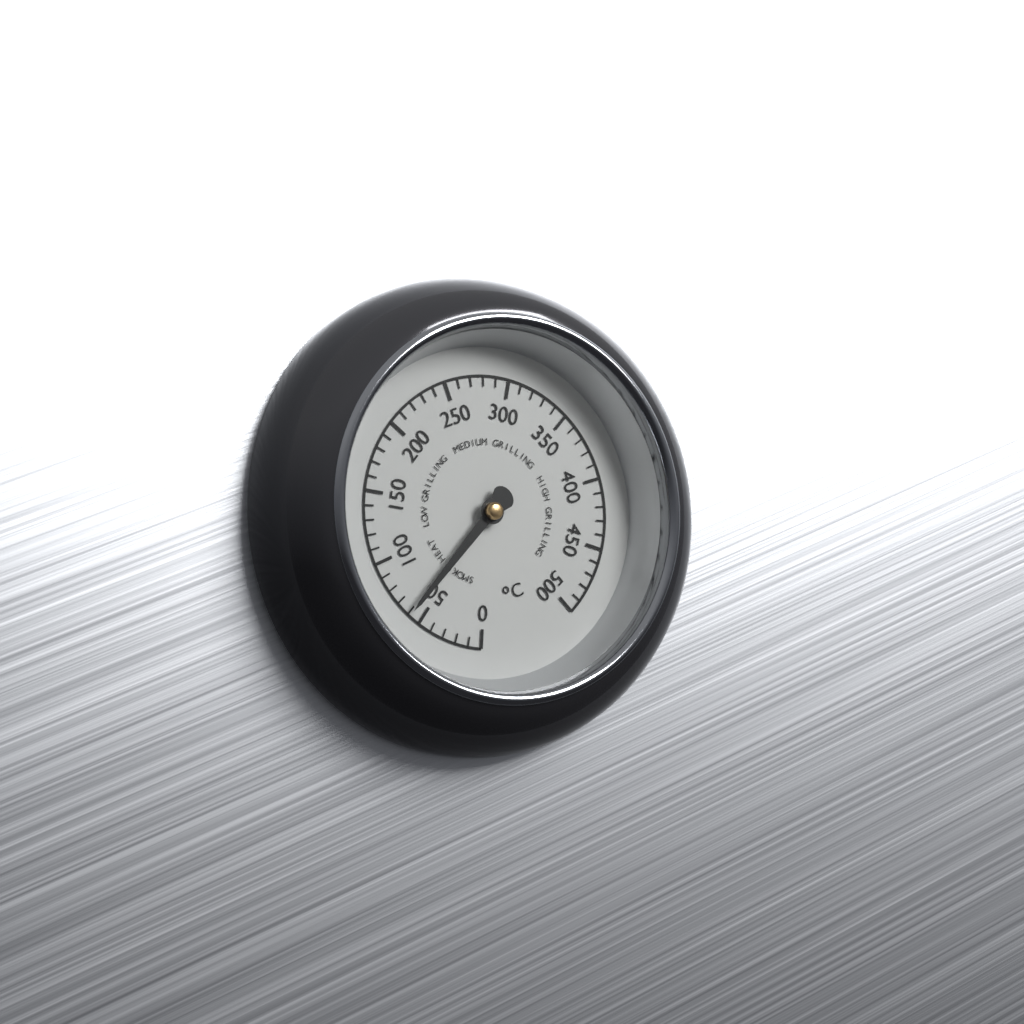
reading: 60 °C
